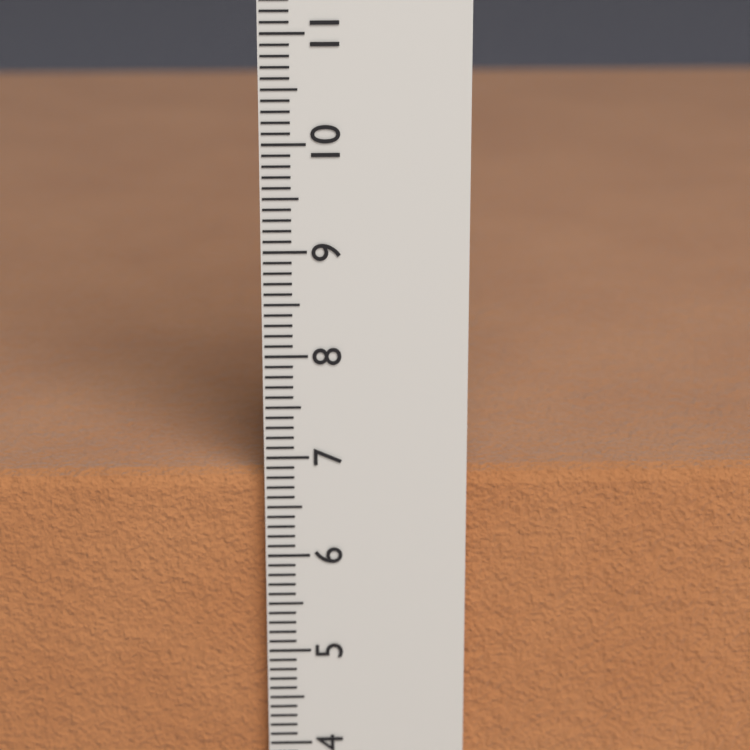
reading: 6.8 cm
